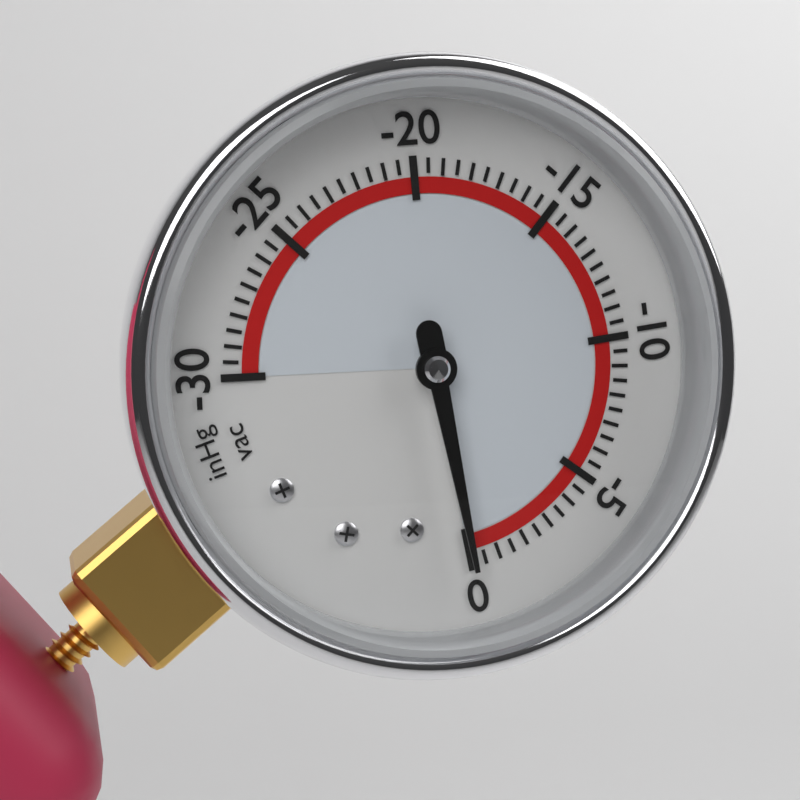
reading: 0.0 inHg
